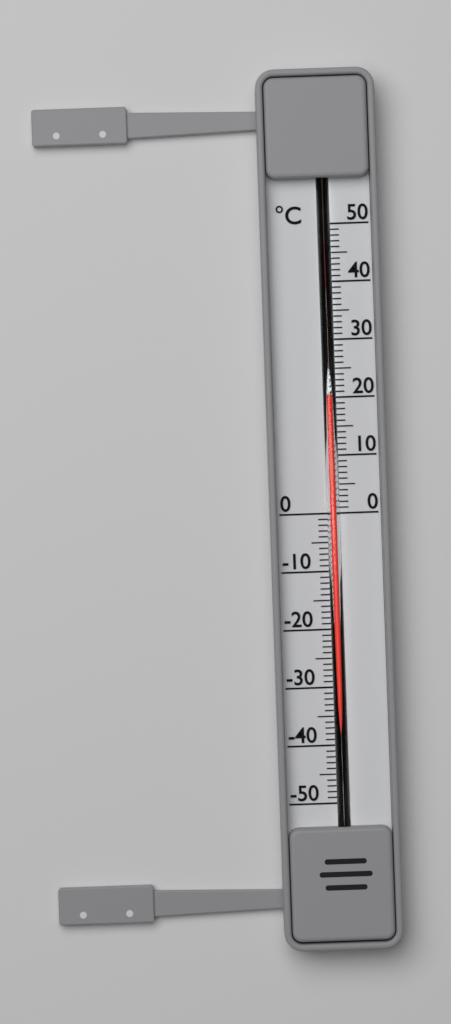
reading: 20 °C
